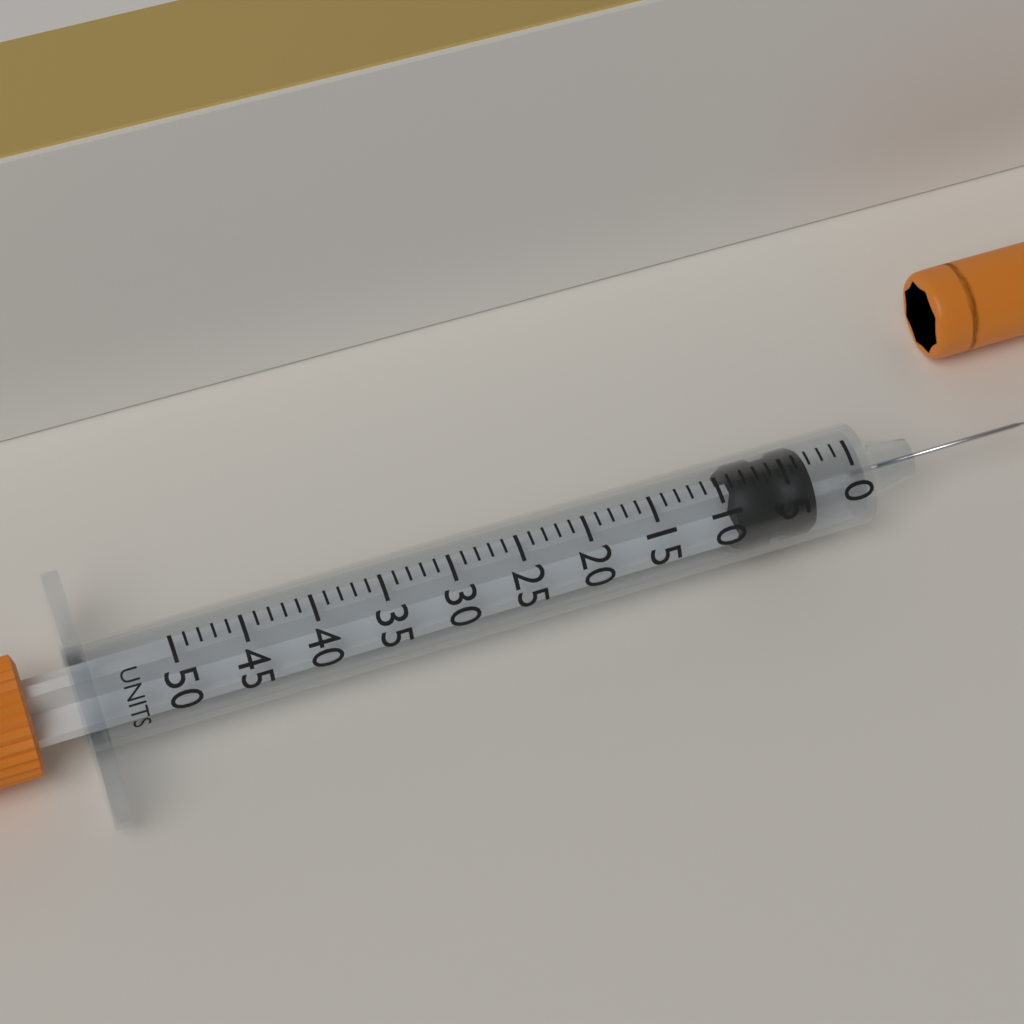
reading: 3 units
